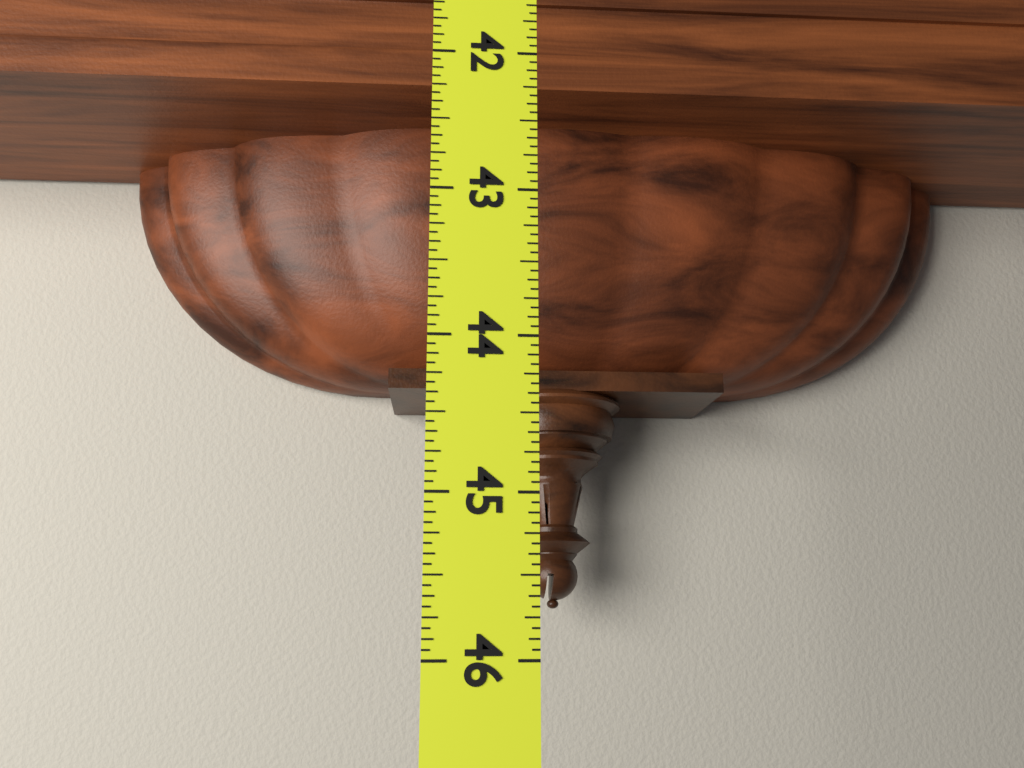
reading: 45.6250 (no unit)
